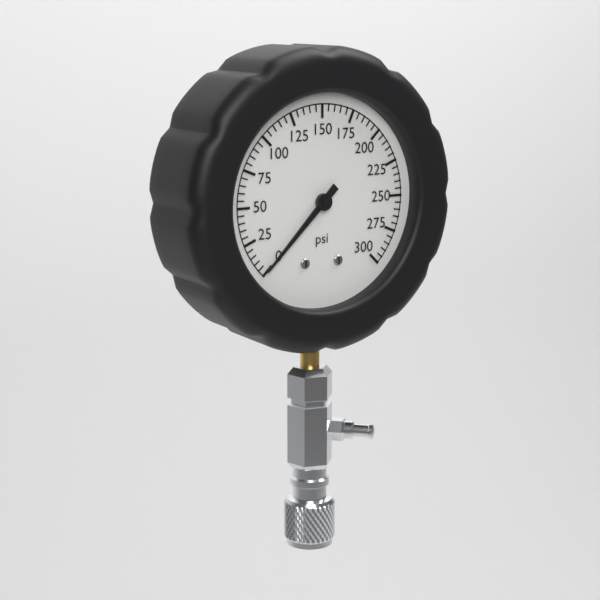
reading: 0 psi
